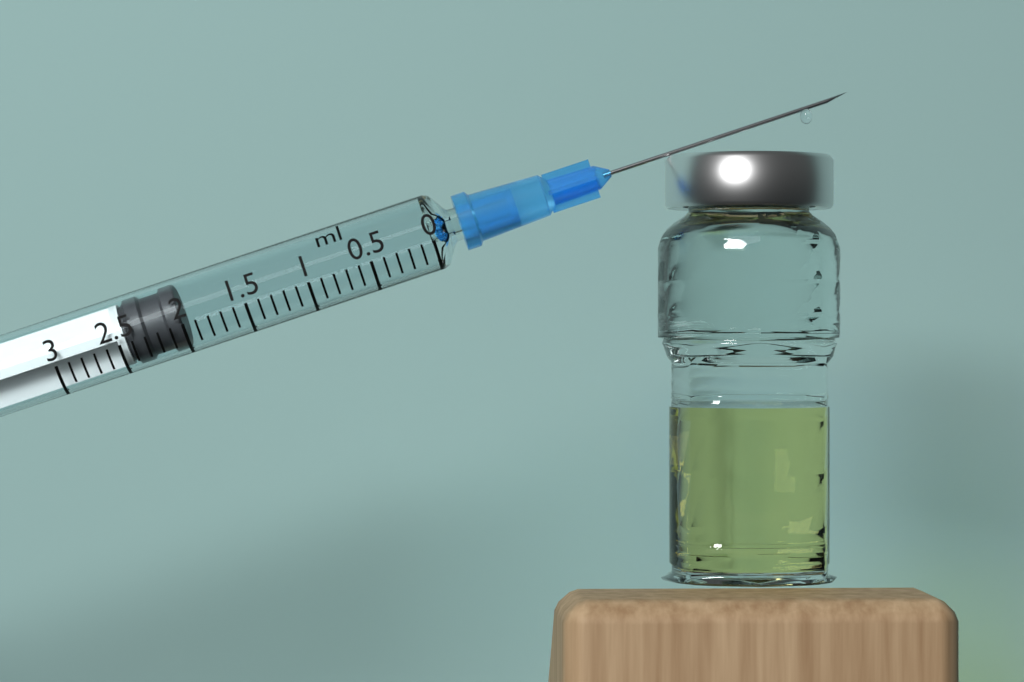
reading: 2.0 ml
